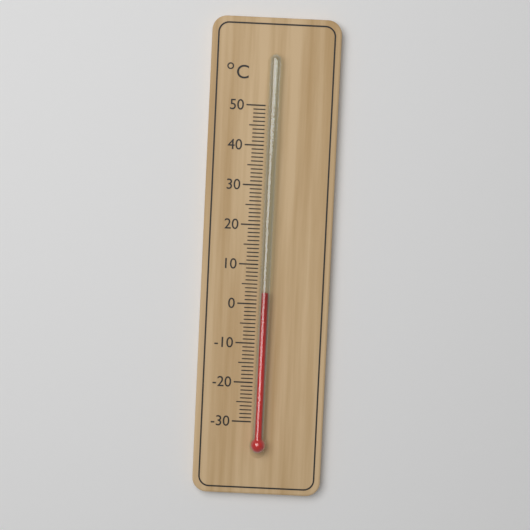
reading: 3 °C
